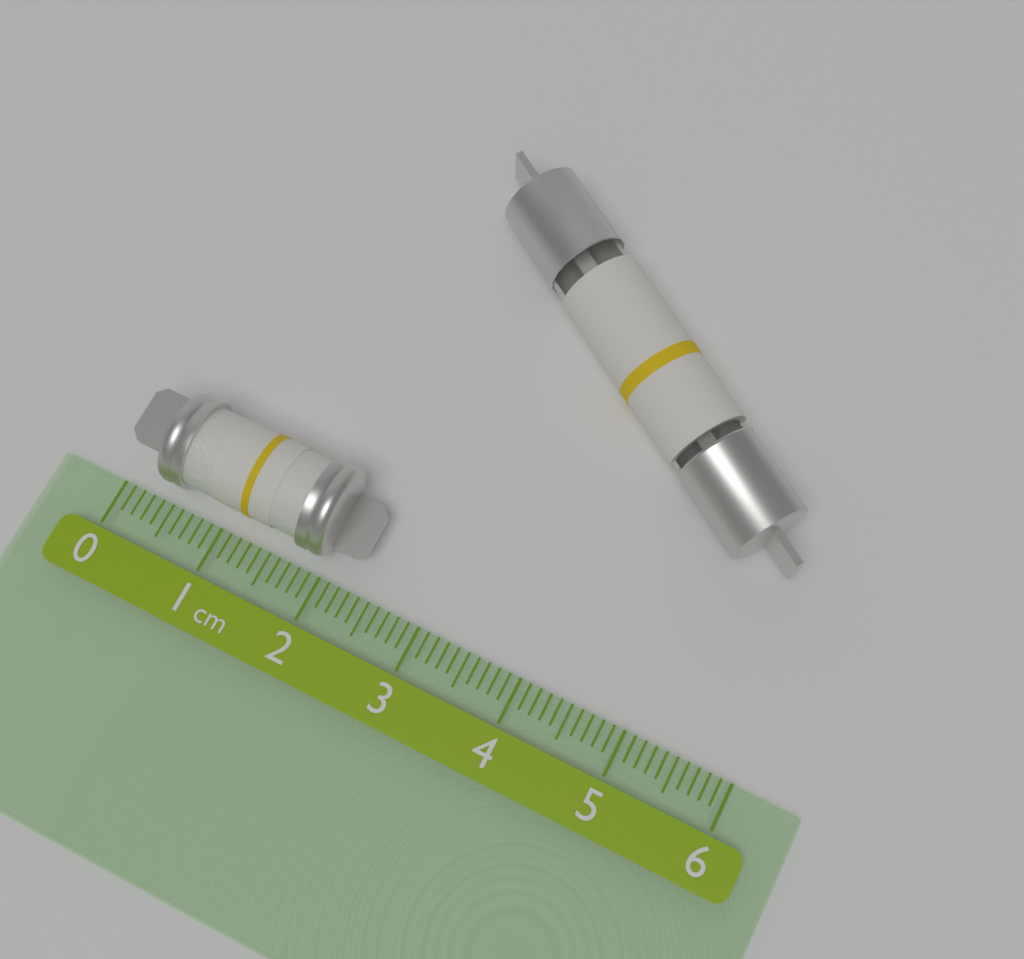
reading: 2.3 cm
